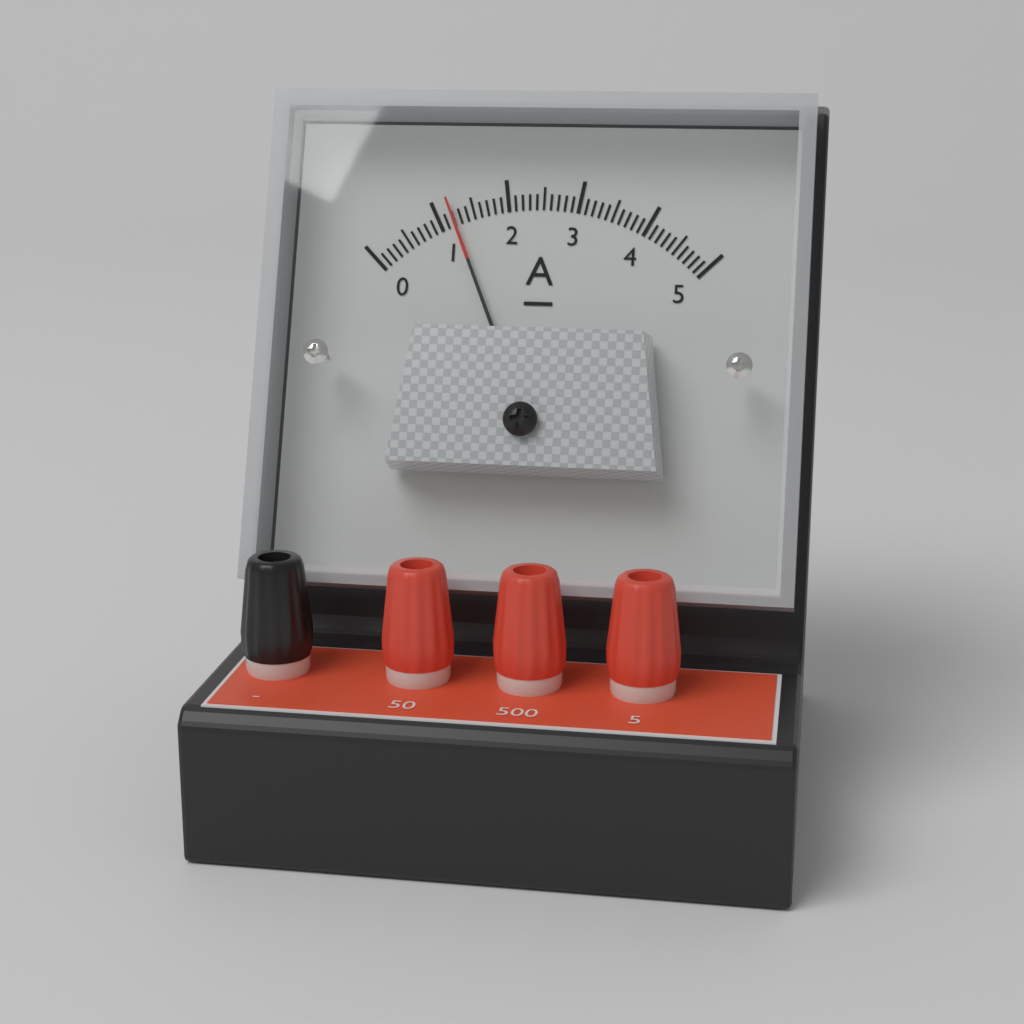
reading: 1.2 A
